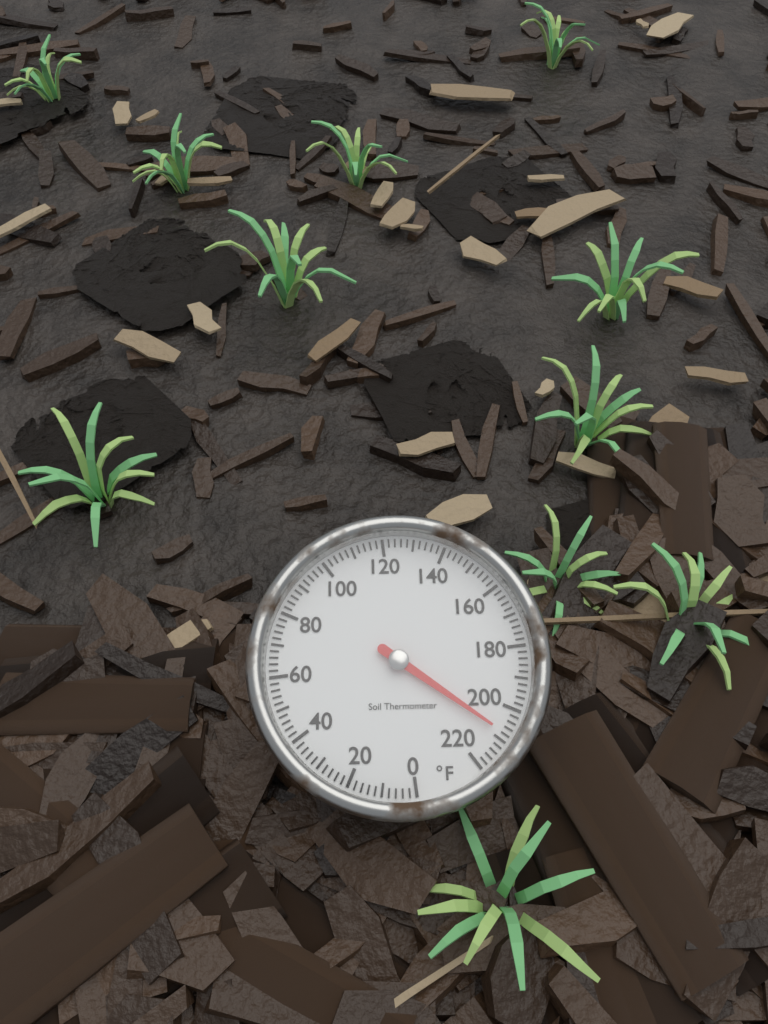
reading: 208 °F
